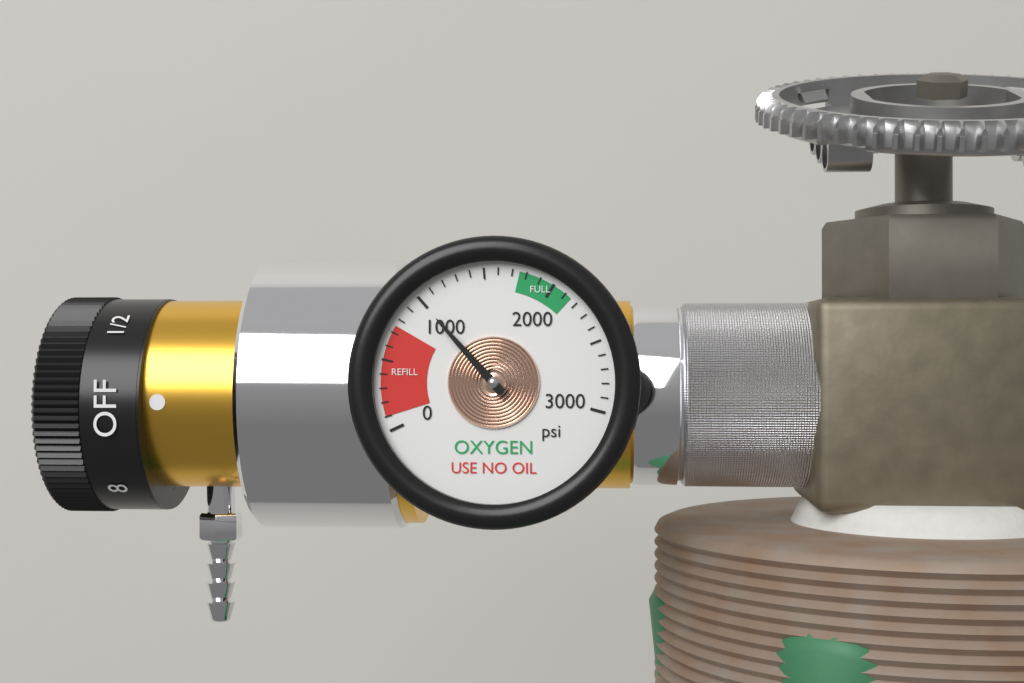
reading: 1000 psi
